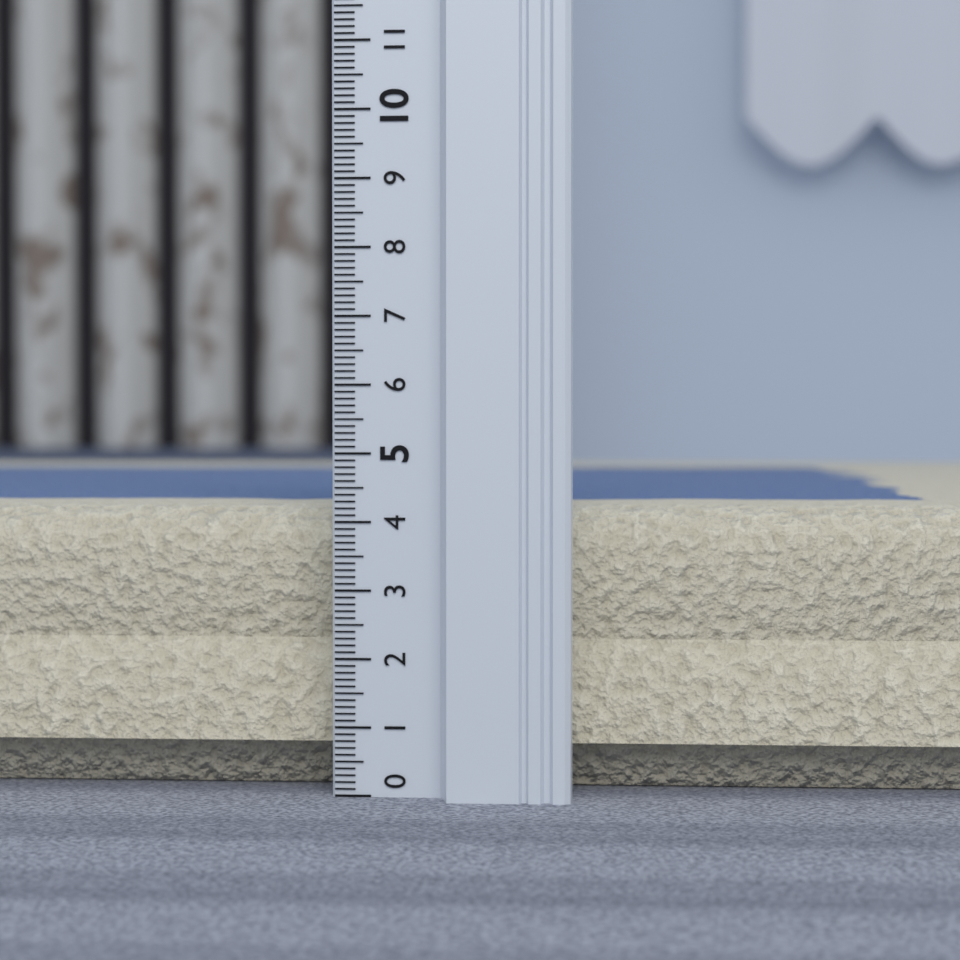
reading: 4.2 (no unit)
